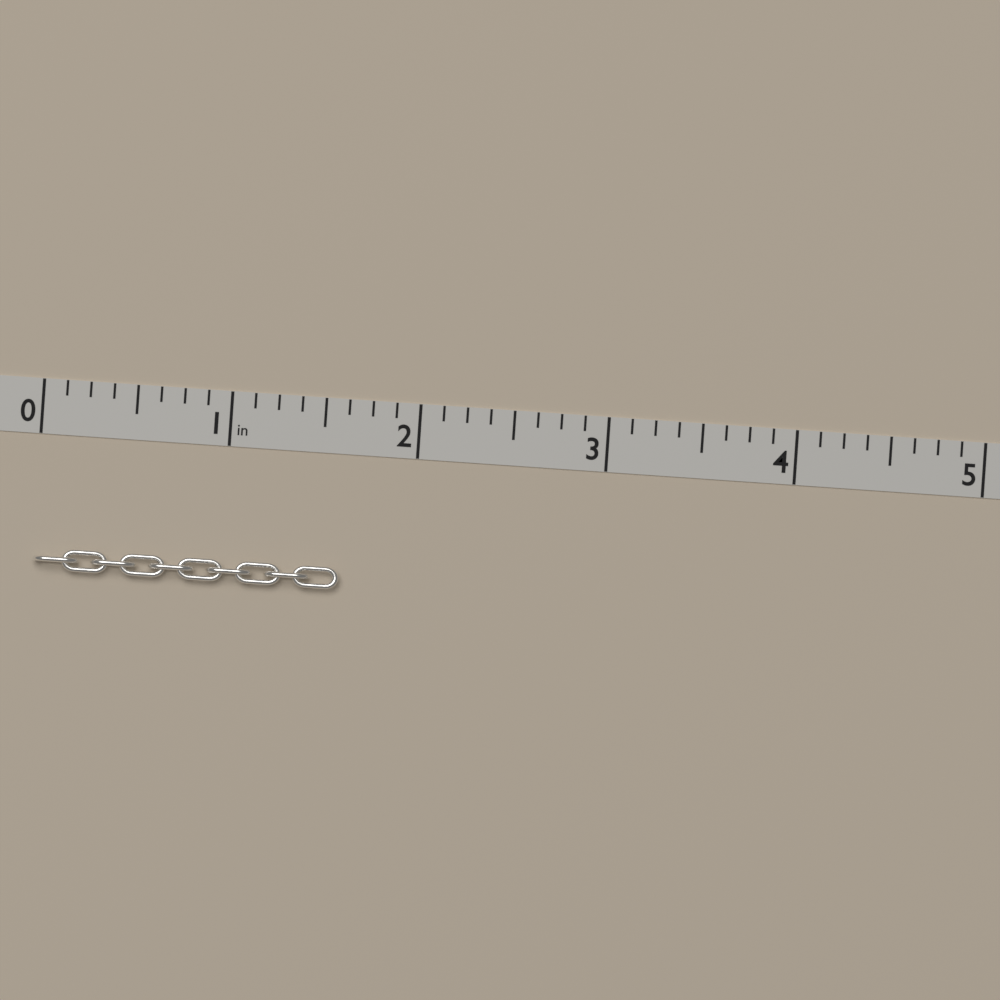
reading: 1.625 in
